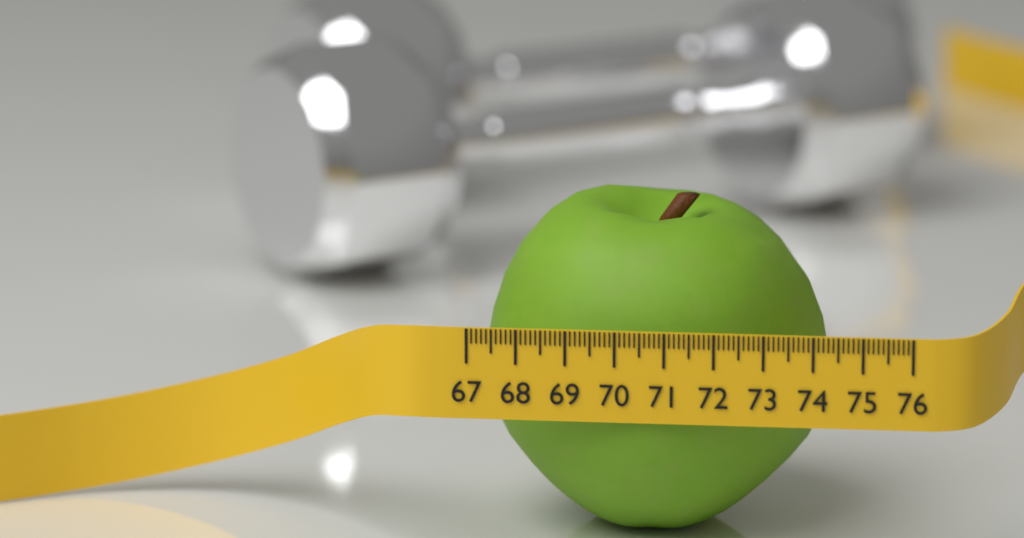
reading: 74.2 (no unit)
